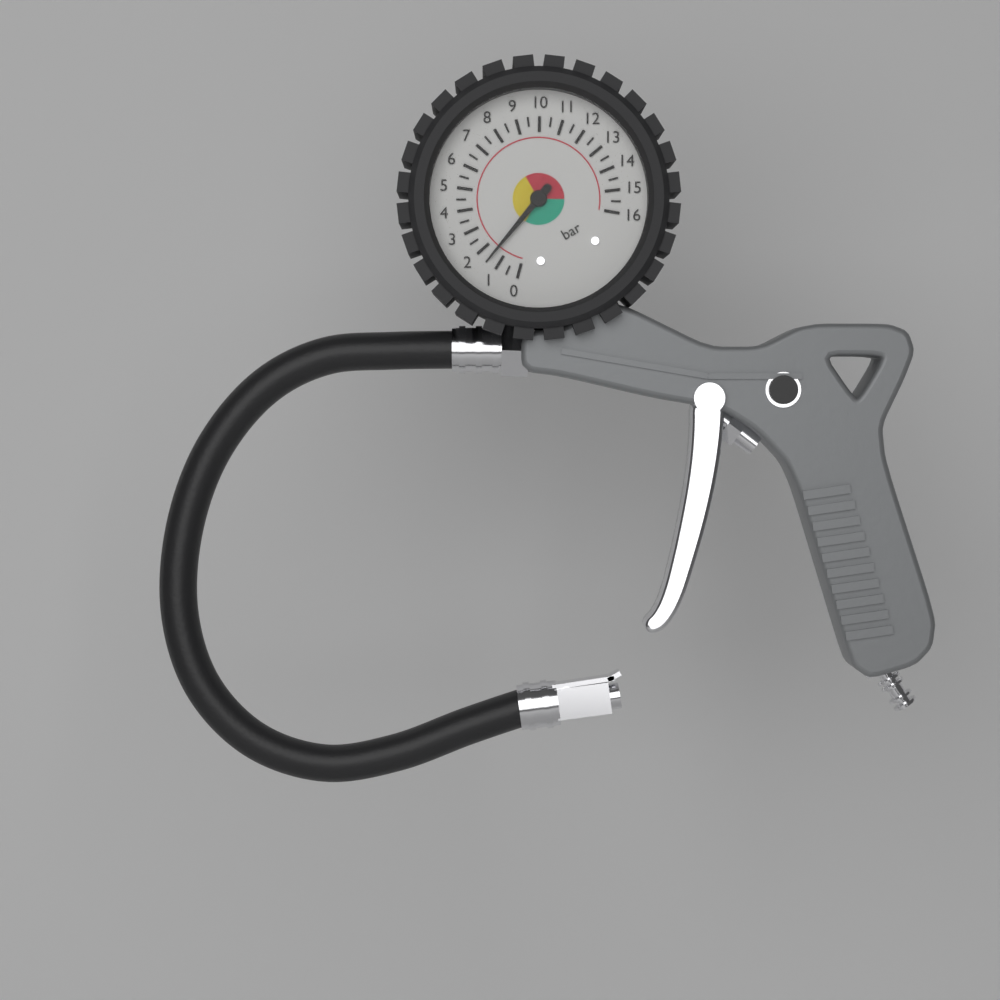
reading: 1.5 bar
